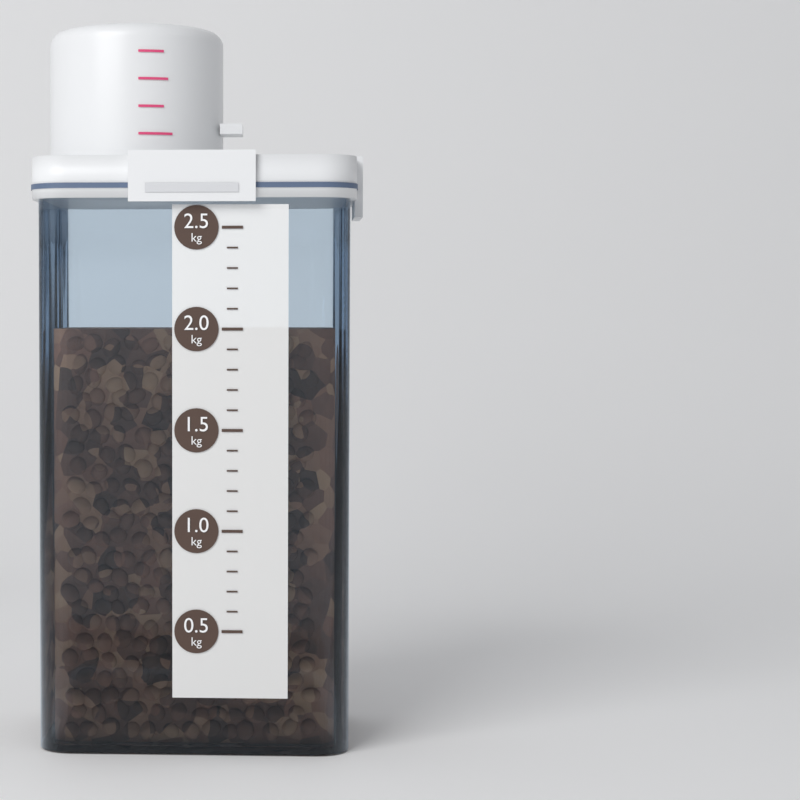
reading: 2.0 kg
